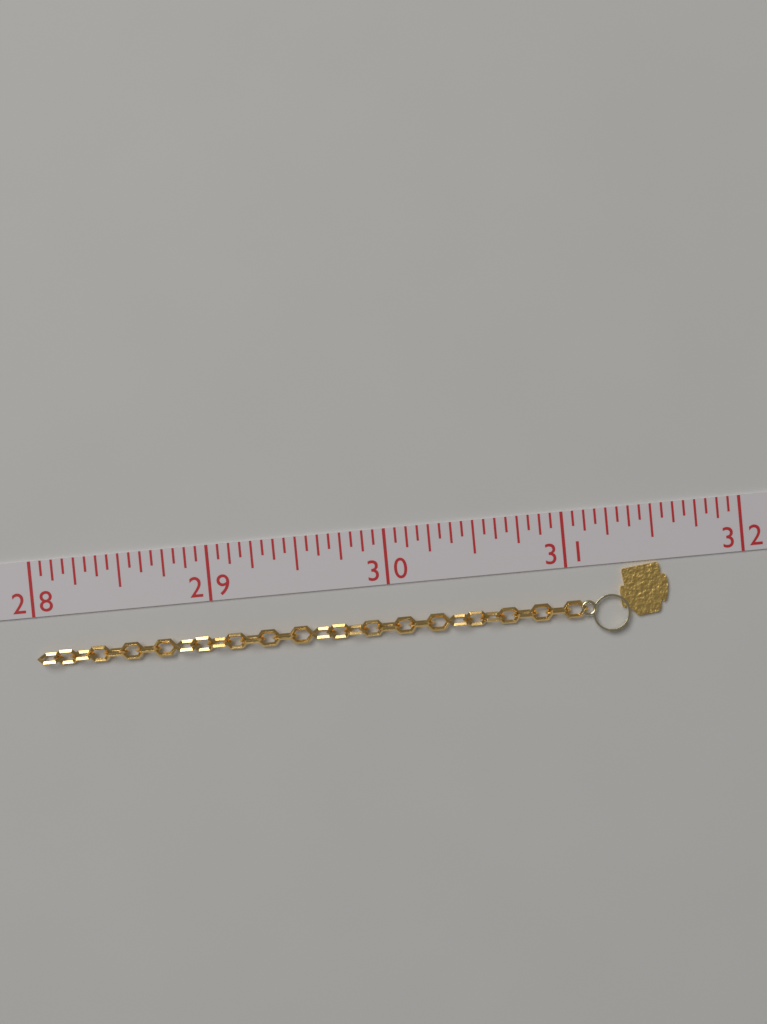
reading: 31.5625 (no unit)
